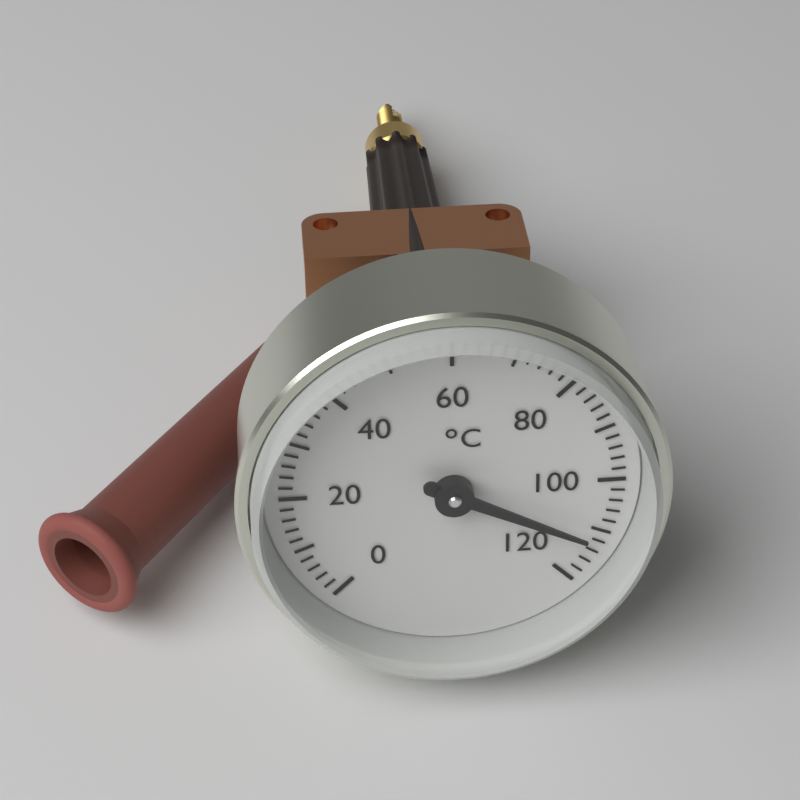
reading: 112 °C
